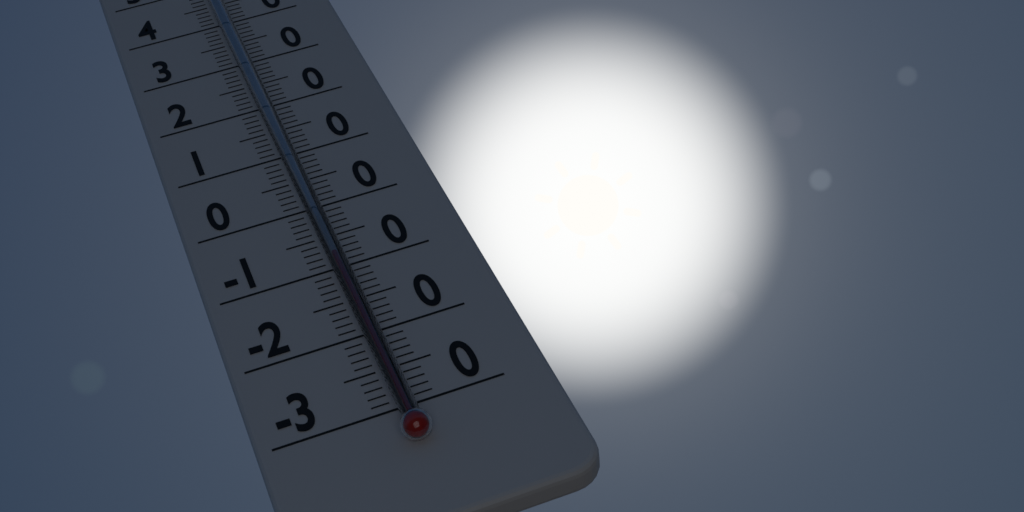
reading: -9 °C
